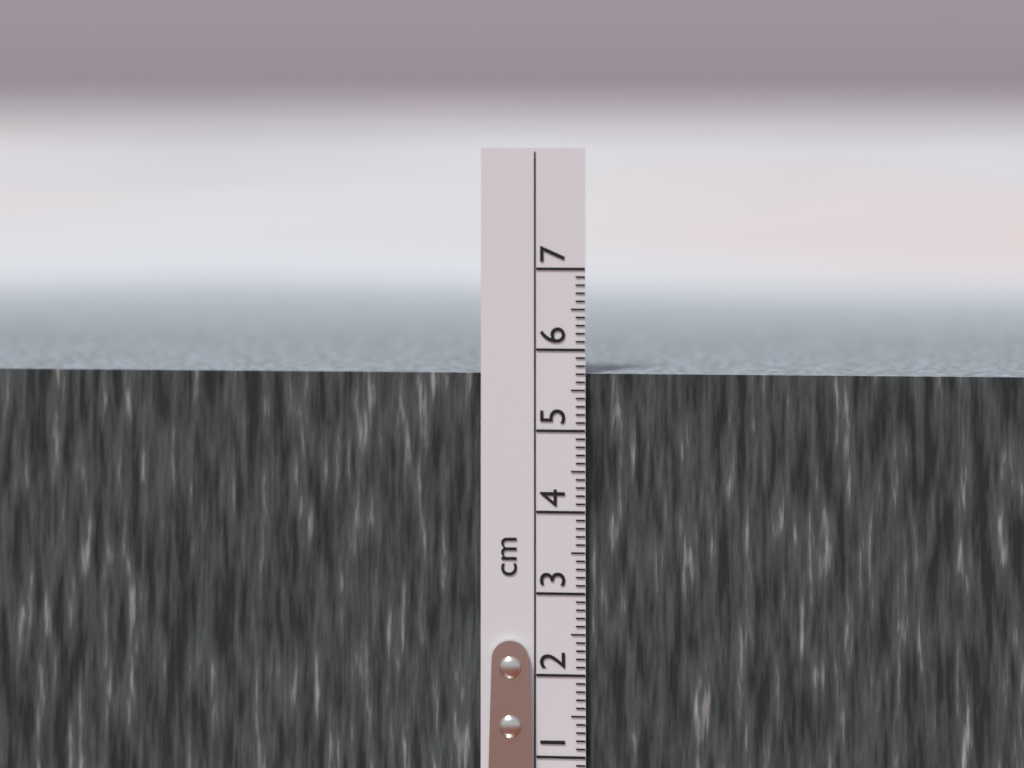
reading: 5.7 cm
